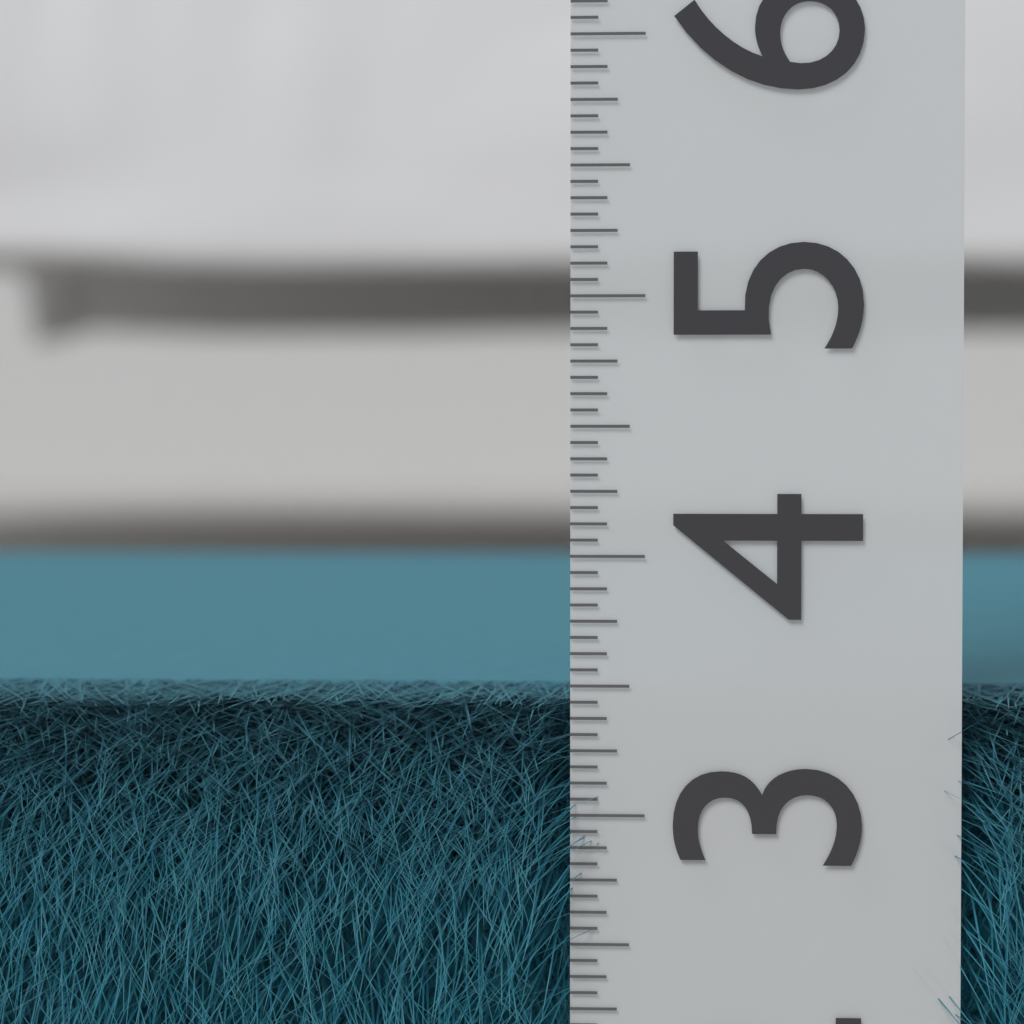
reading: 3.4375 (no unit)
